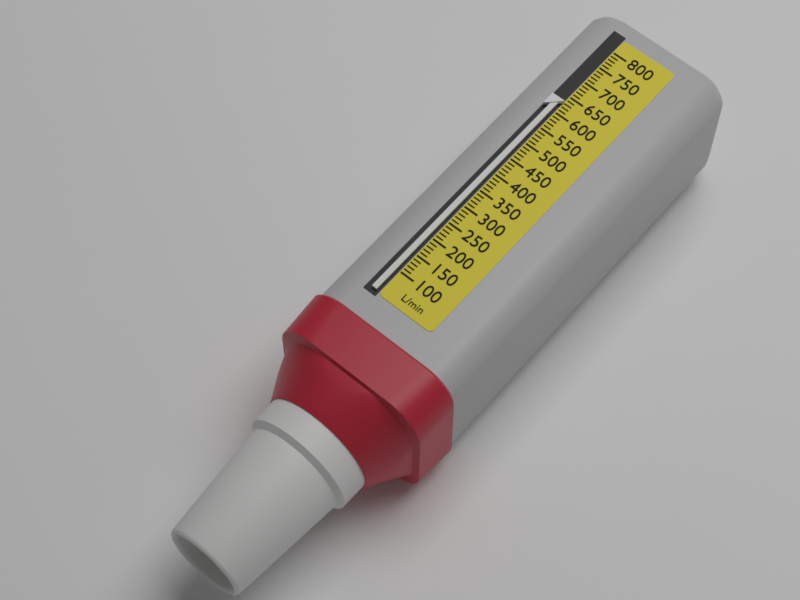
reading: 630 L/min
